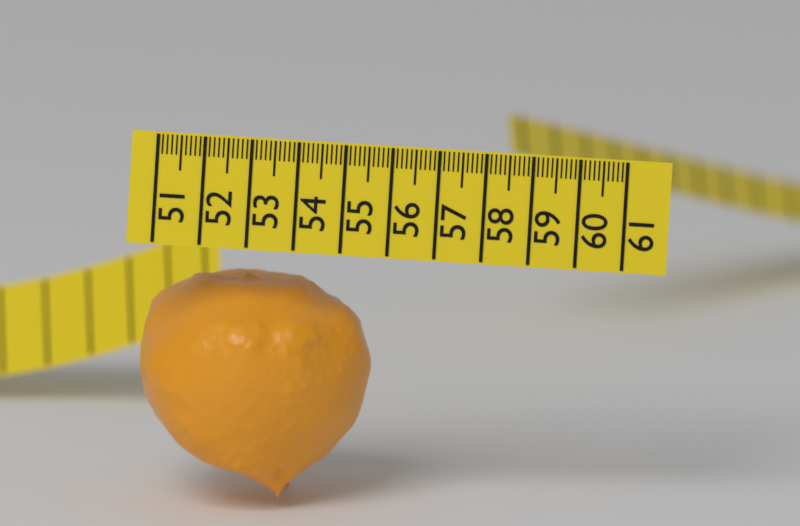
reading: 55.9 (no unit)
